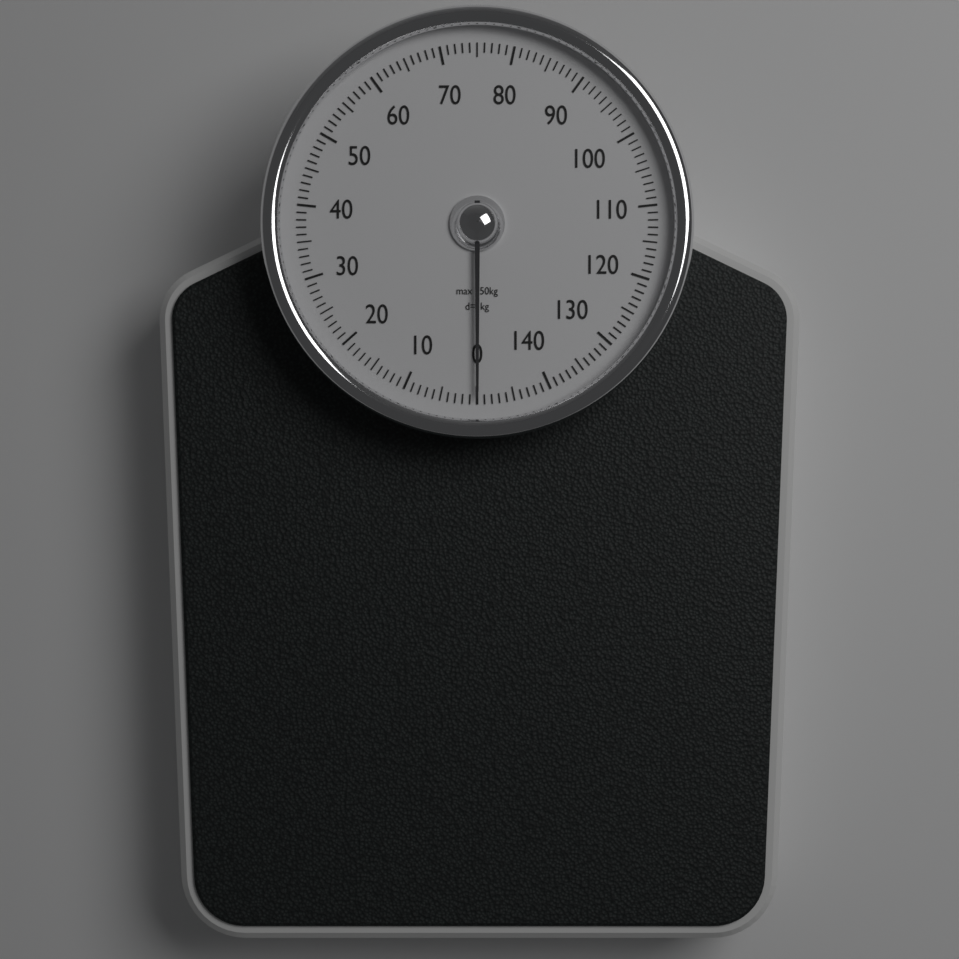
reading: 0 kg
